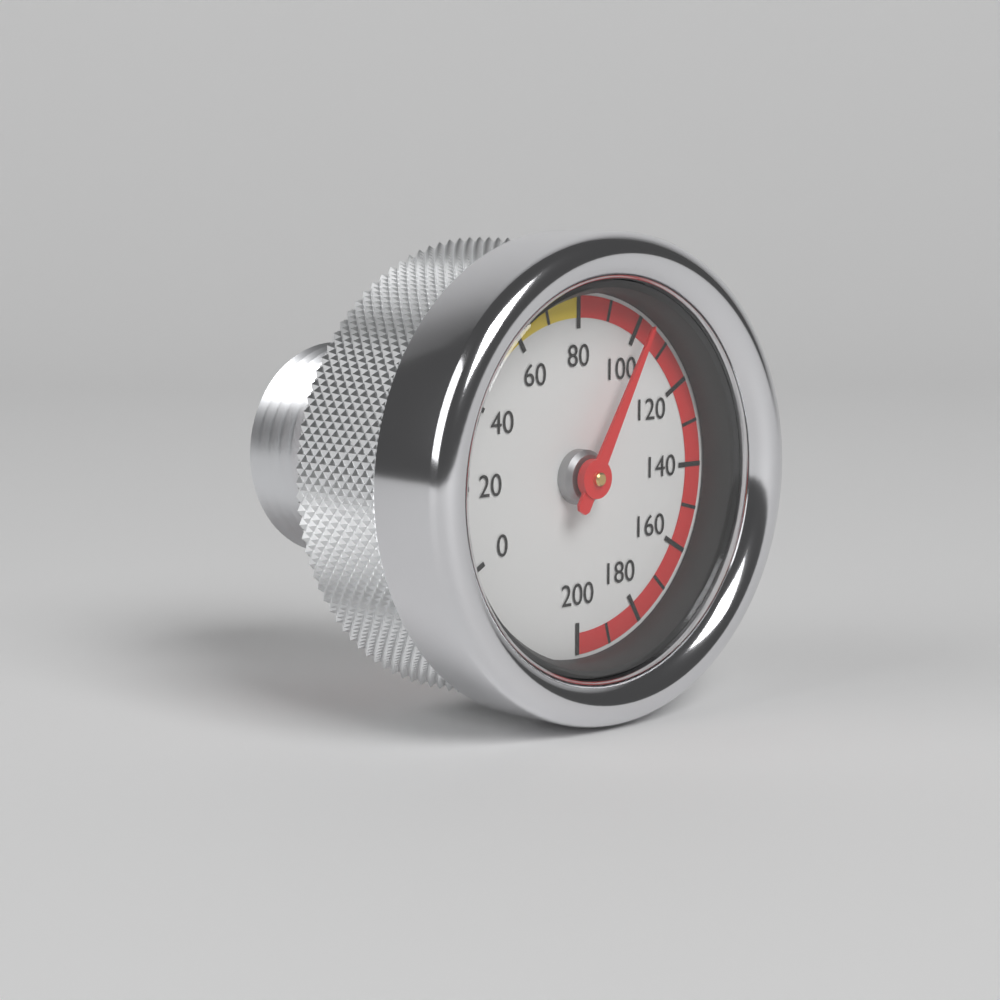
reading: 100 (no unit)
